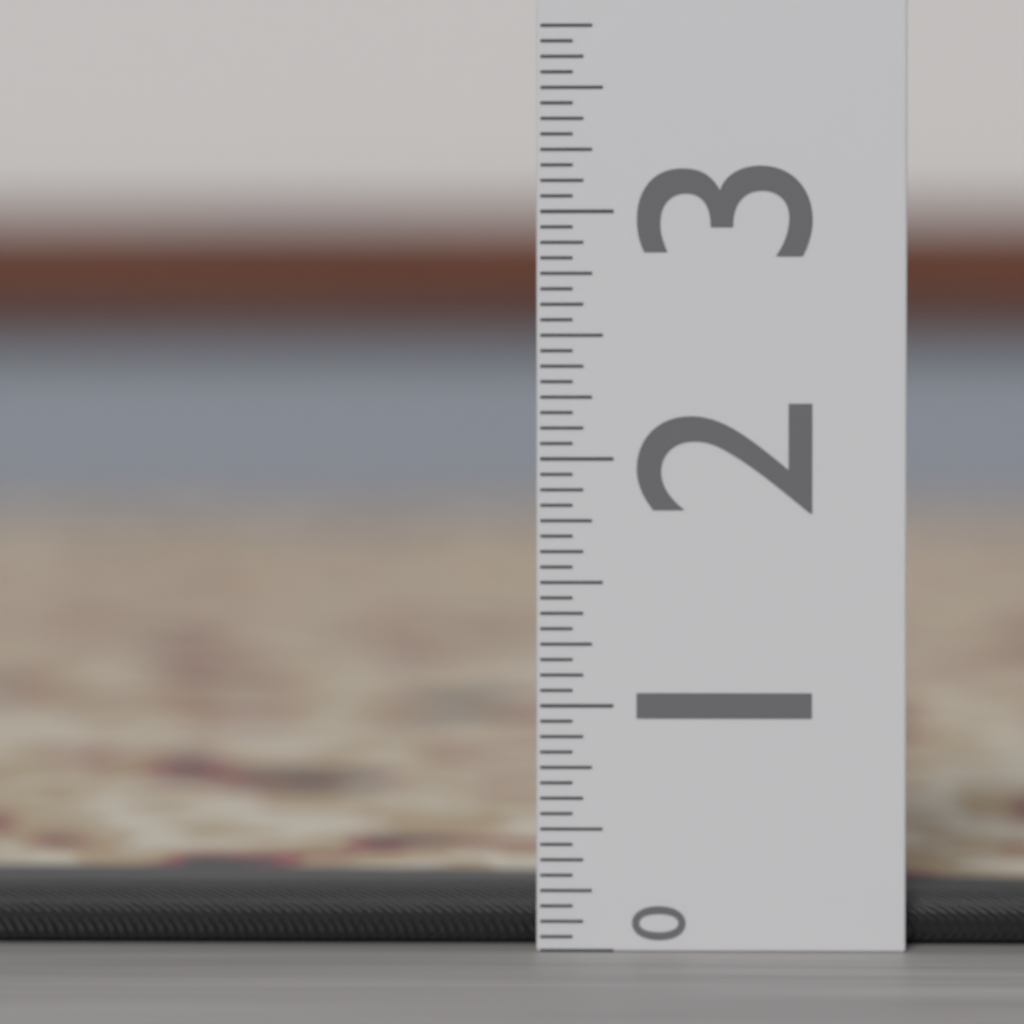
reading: 0.3750 (no unit)
